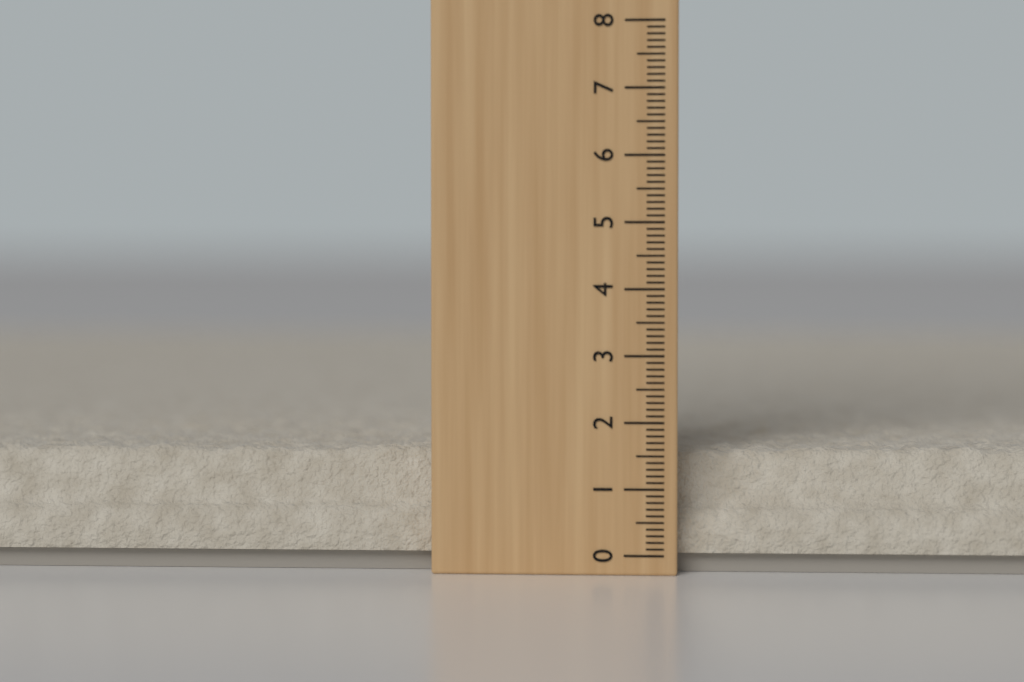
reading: 1.6 (no unit)
